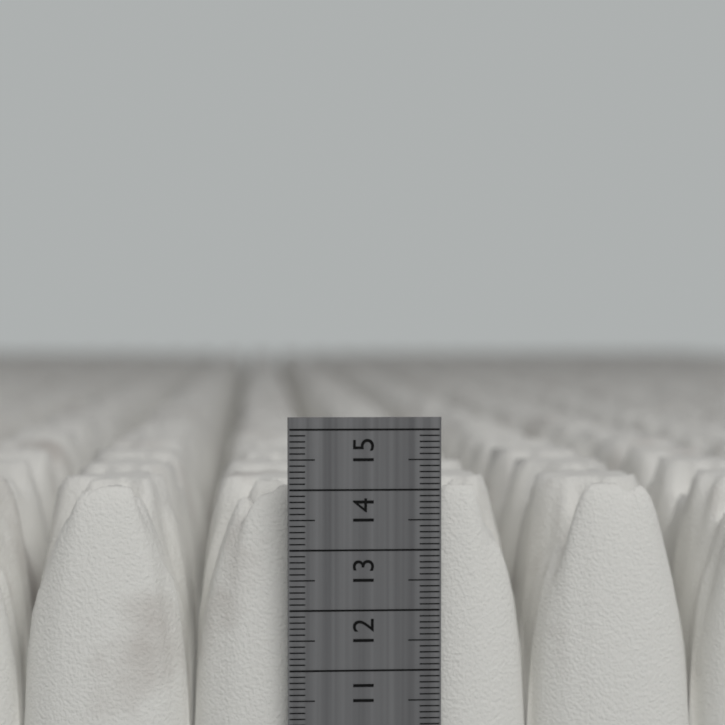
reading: 14.0 cm
